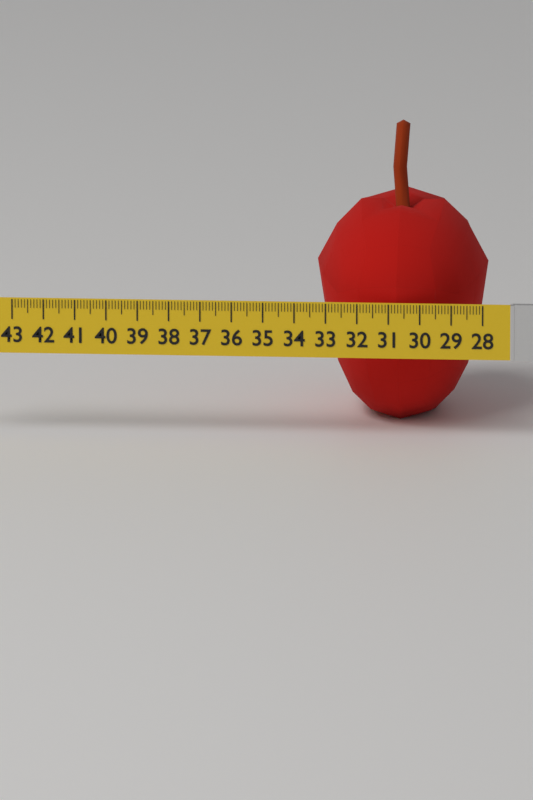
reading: 33.5 (no unit)
